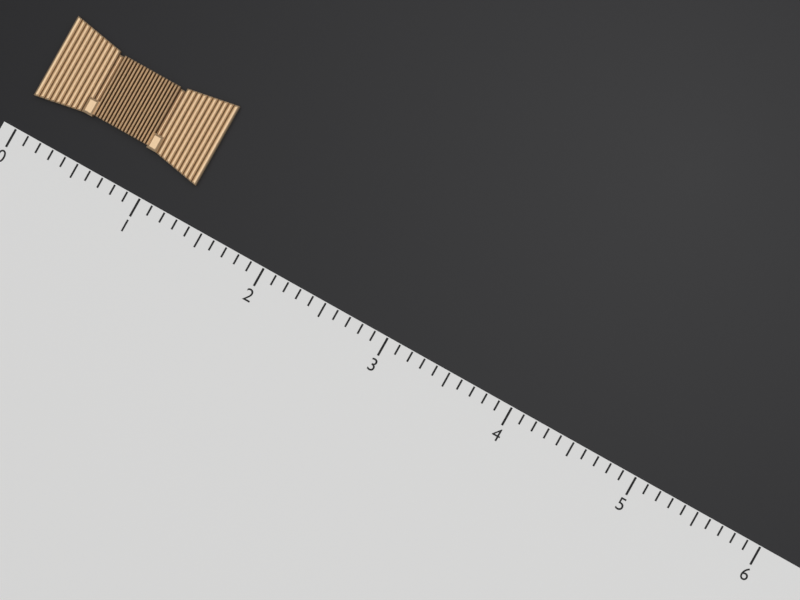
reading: 1.3 (no unit)
